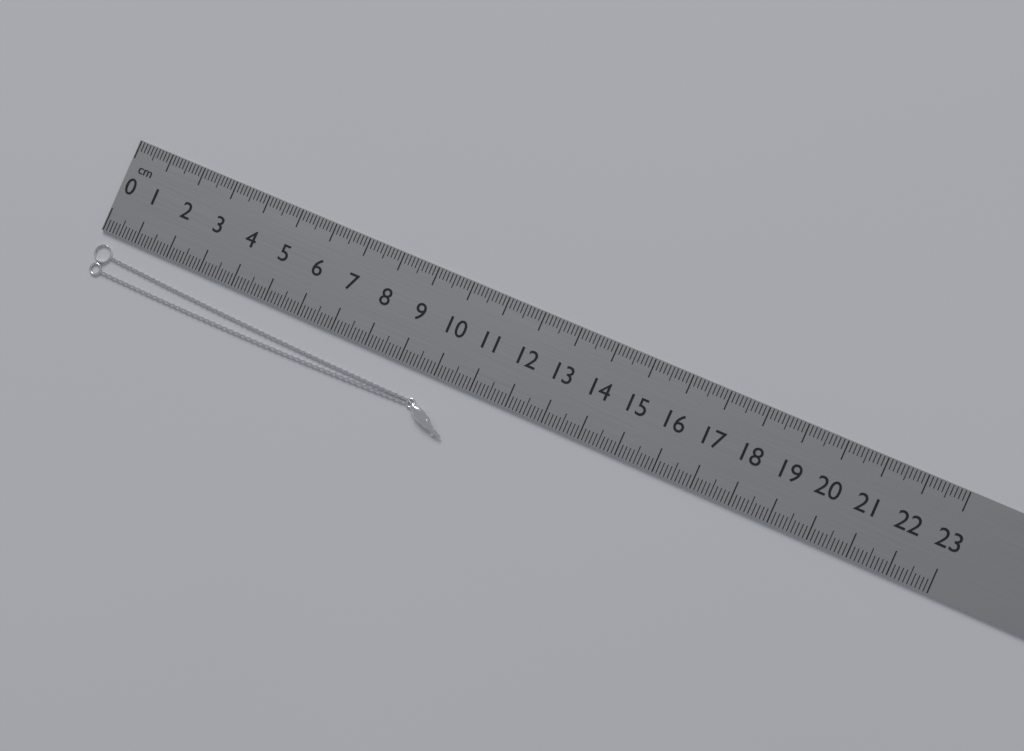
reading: 10.8 cm
